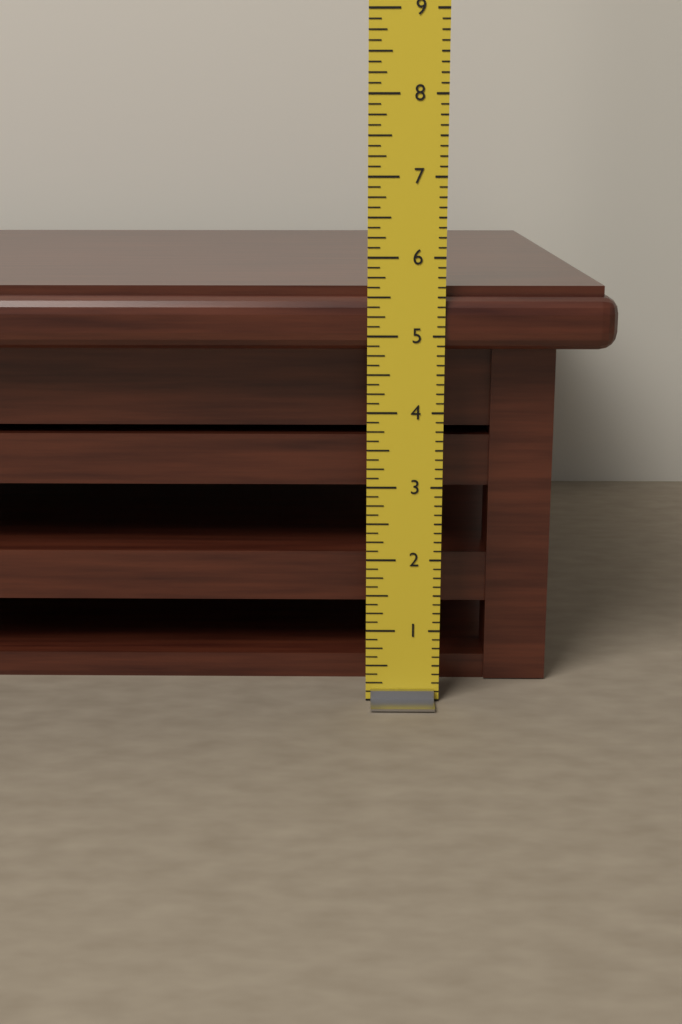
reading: 5.625 in
